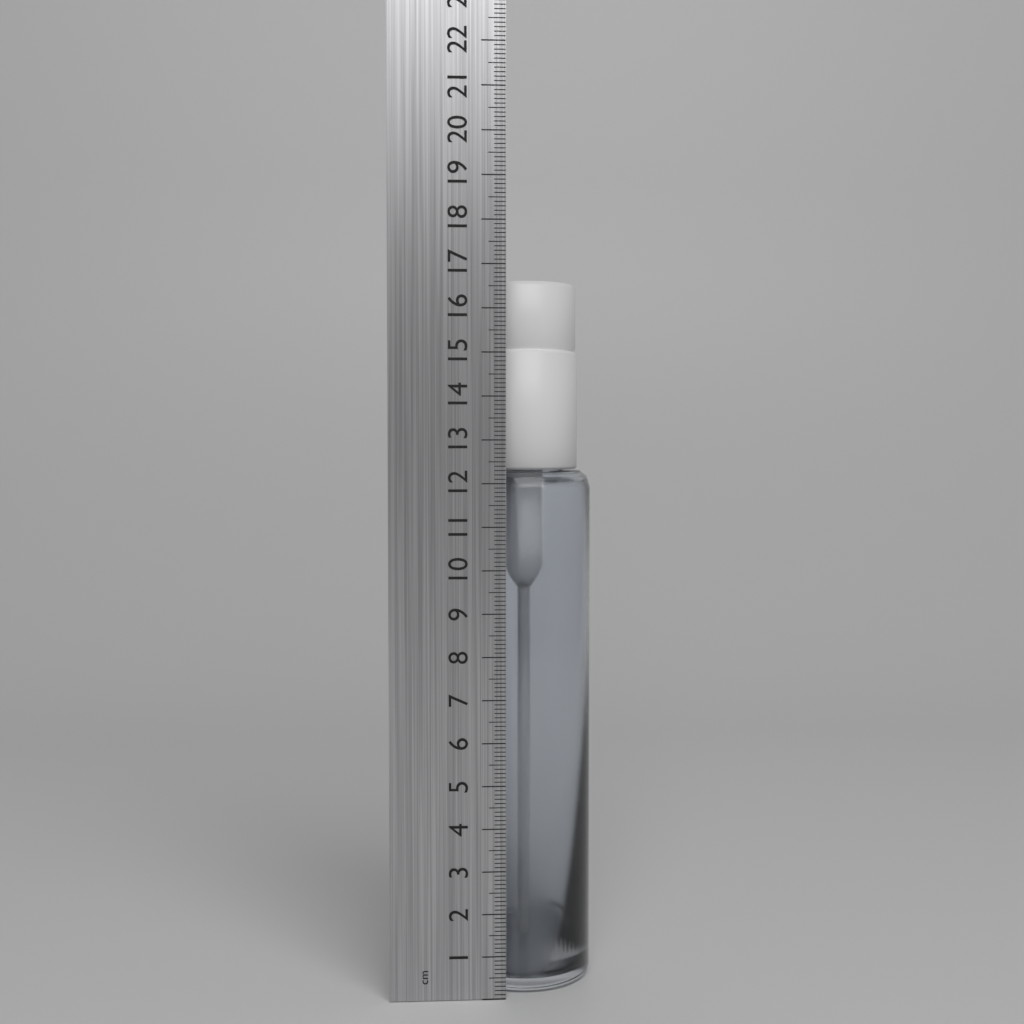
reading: 16.7 cm
